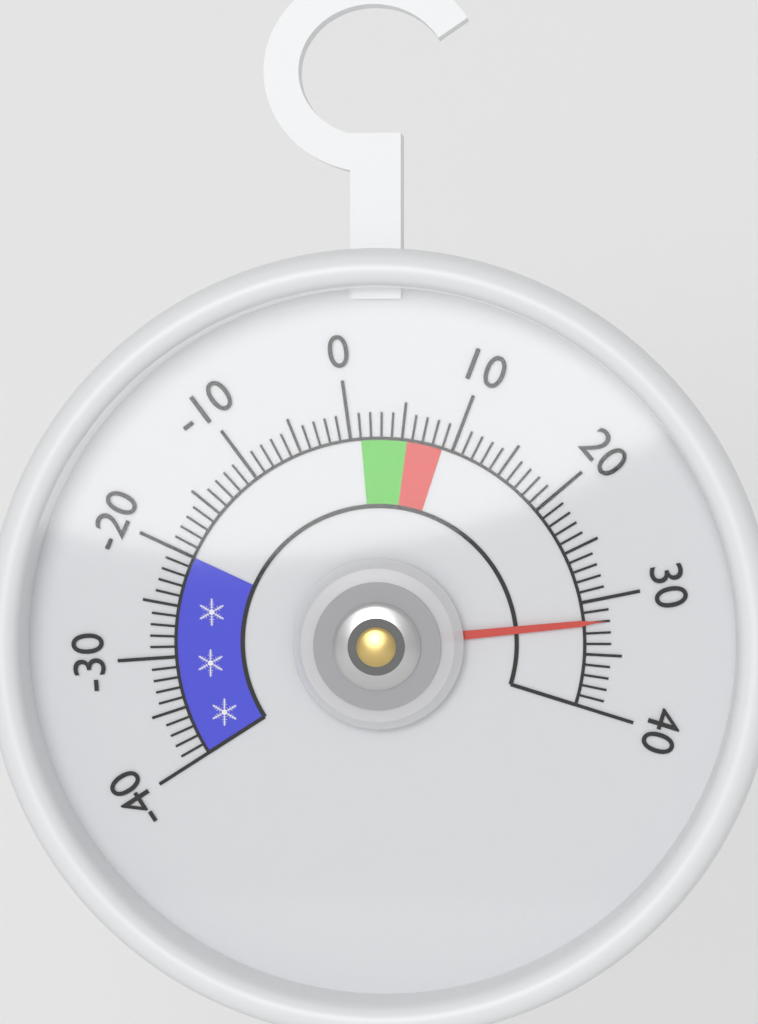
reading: 32 (no unit)
